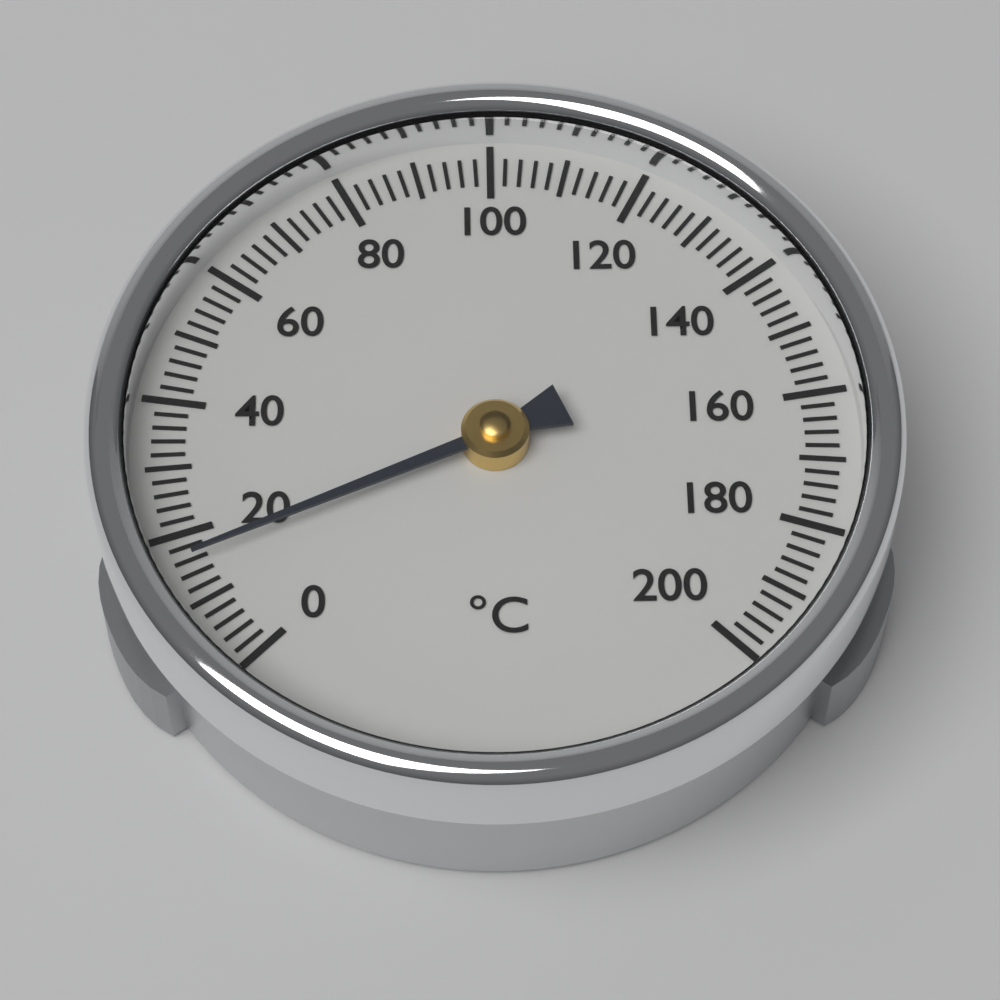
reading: 16 °C
